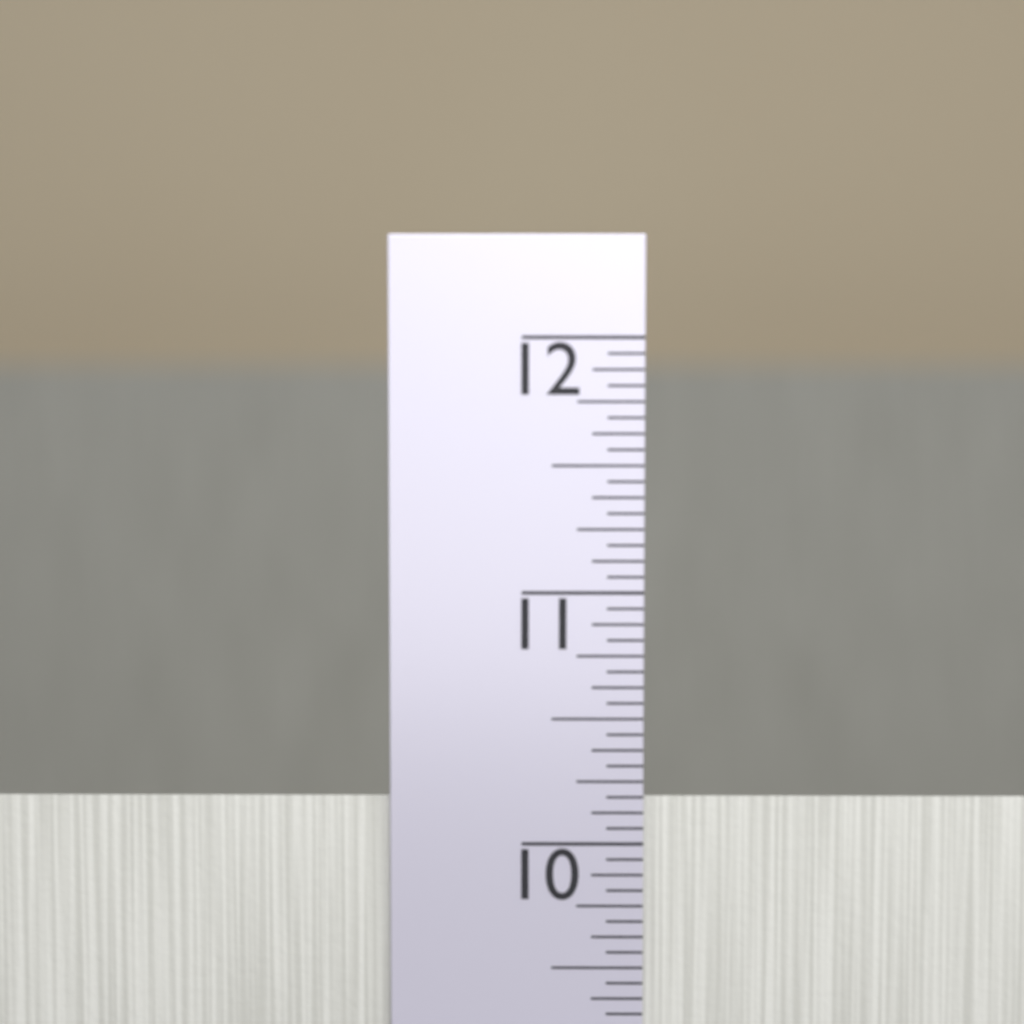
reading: 10.1875 in
